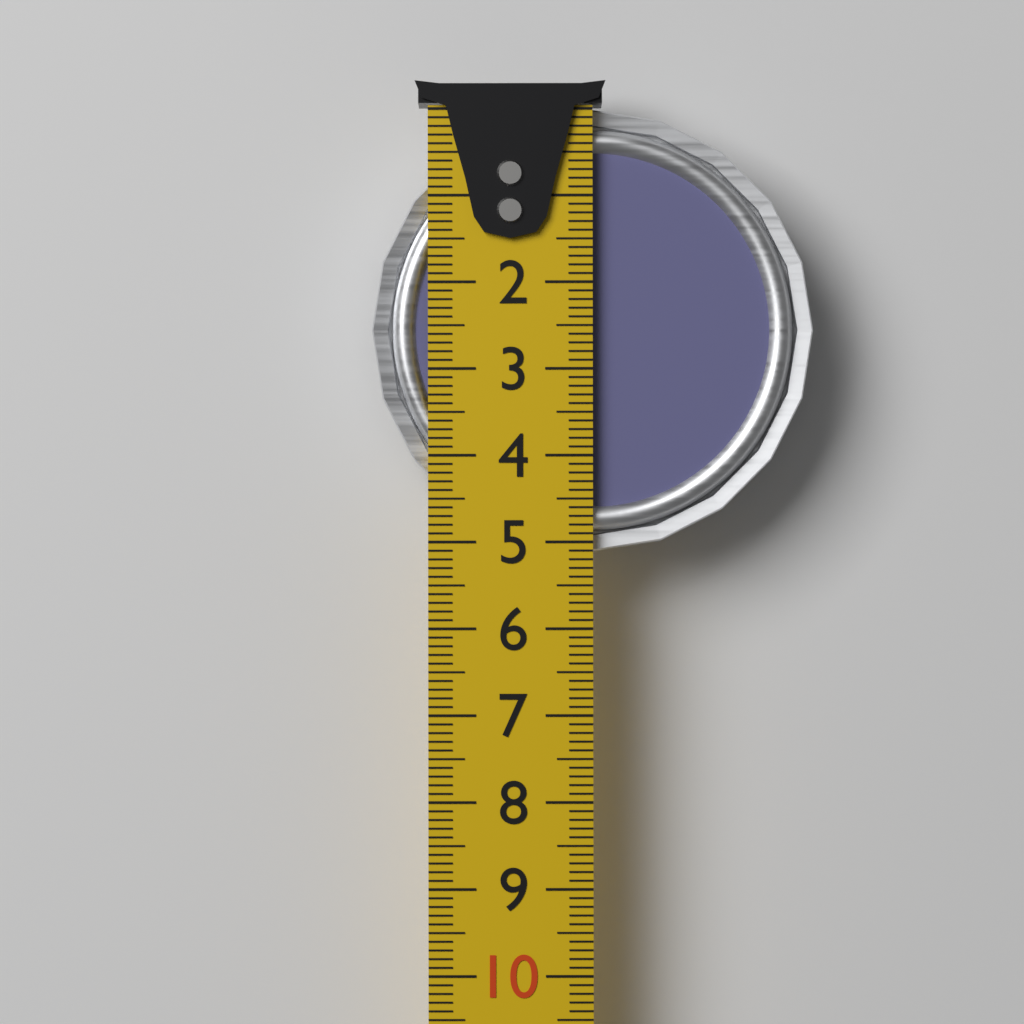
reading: 5.1 cm
